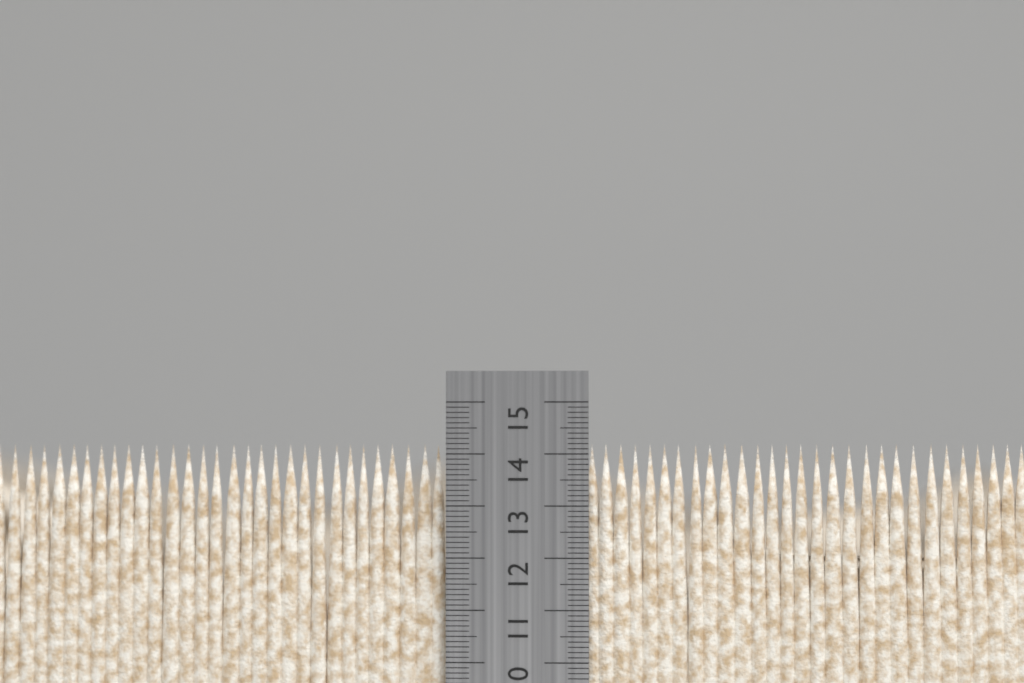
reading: 14.2 cm
